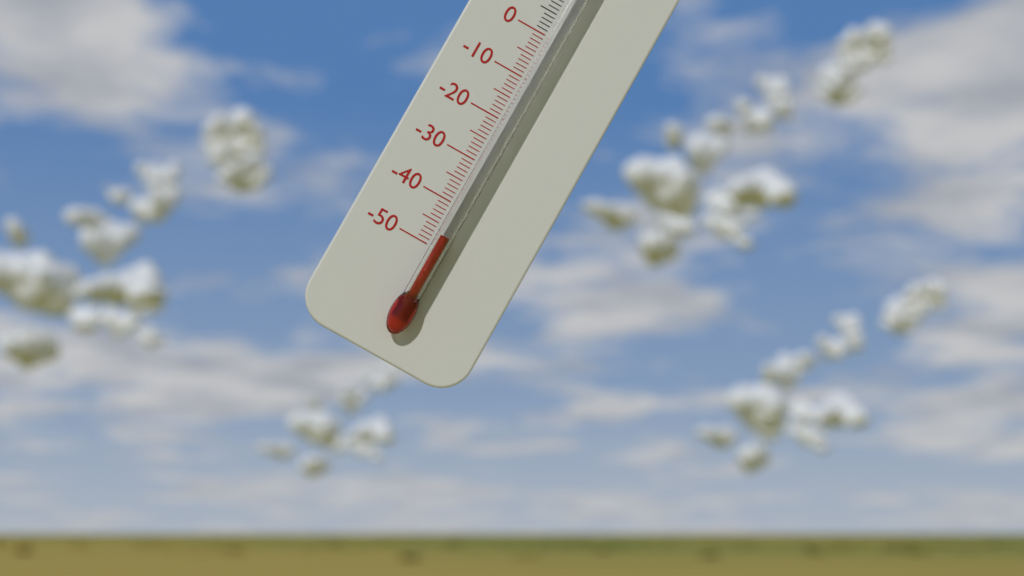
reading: -47 °C
